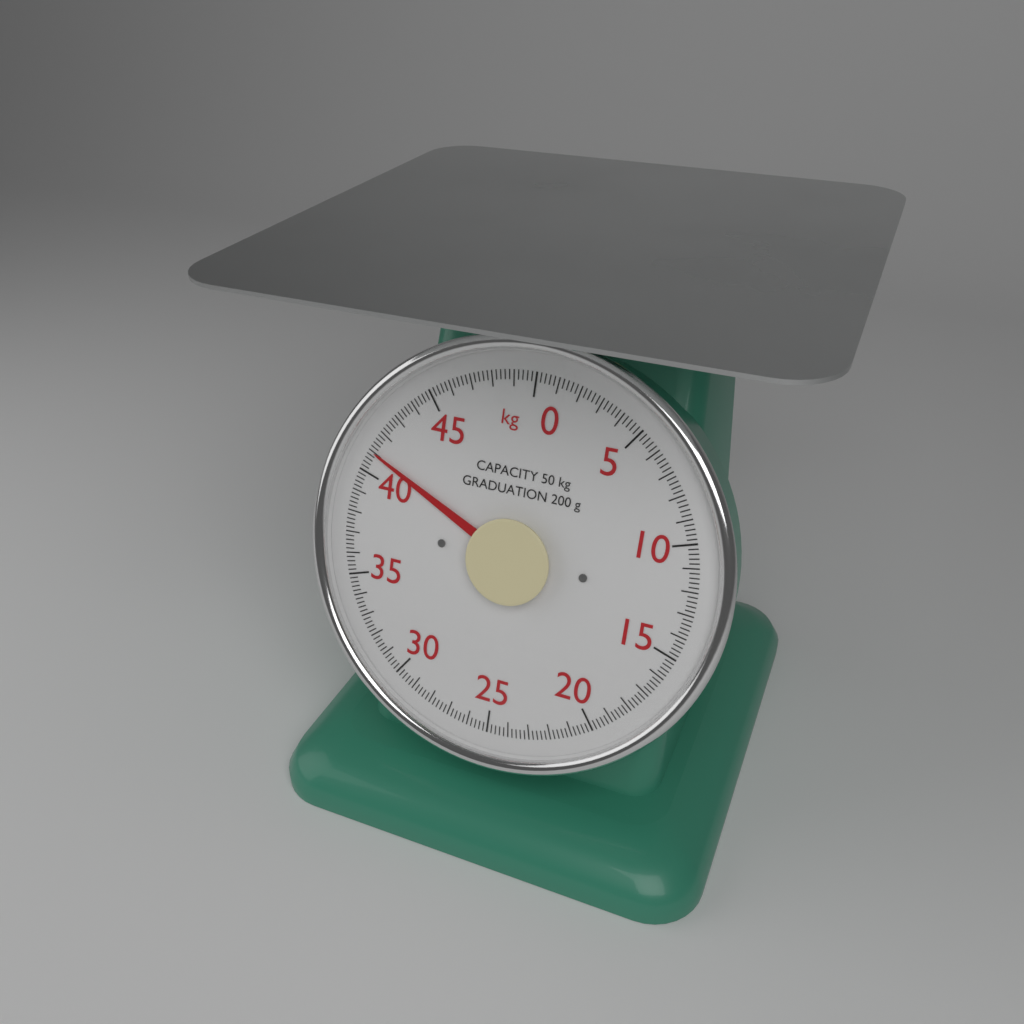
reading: 41.0 kg
